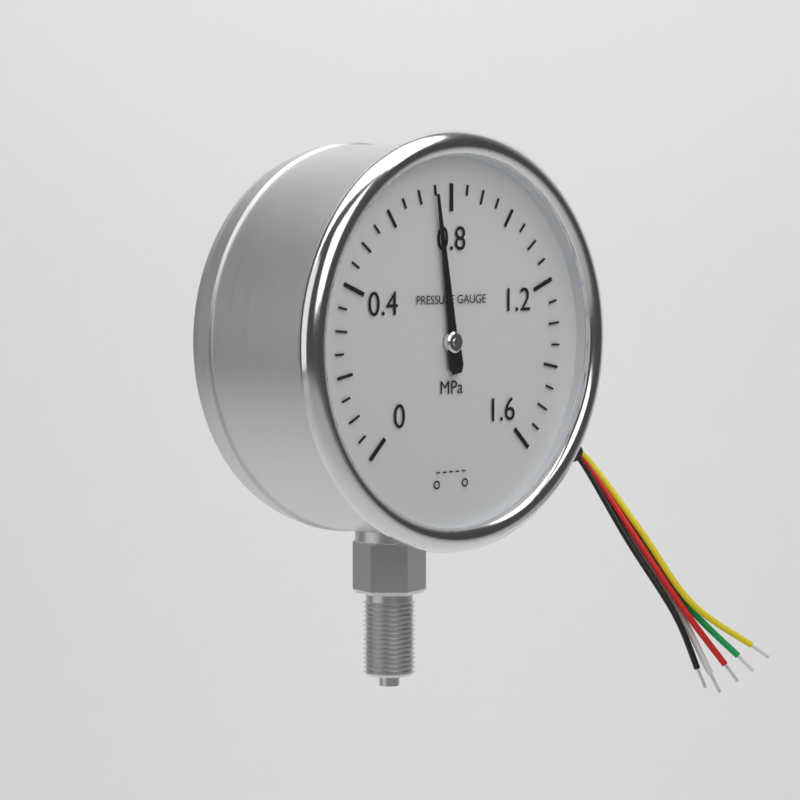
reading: 0.75 MPa
